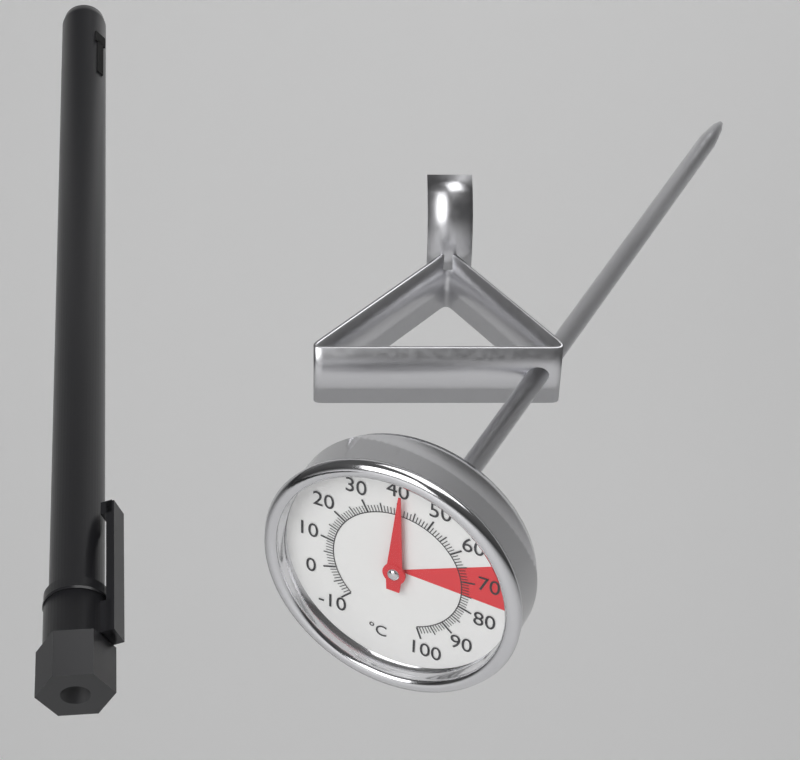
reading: 41 °C
